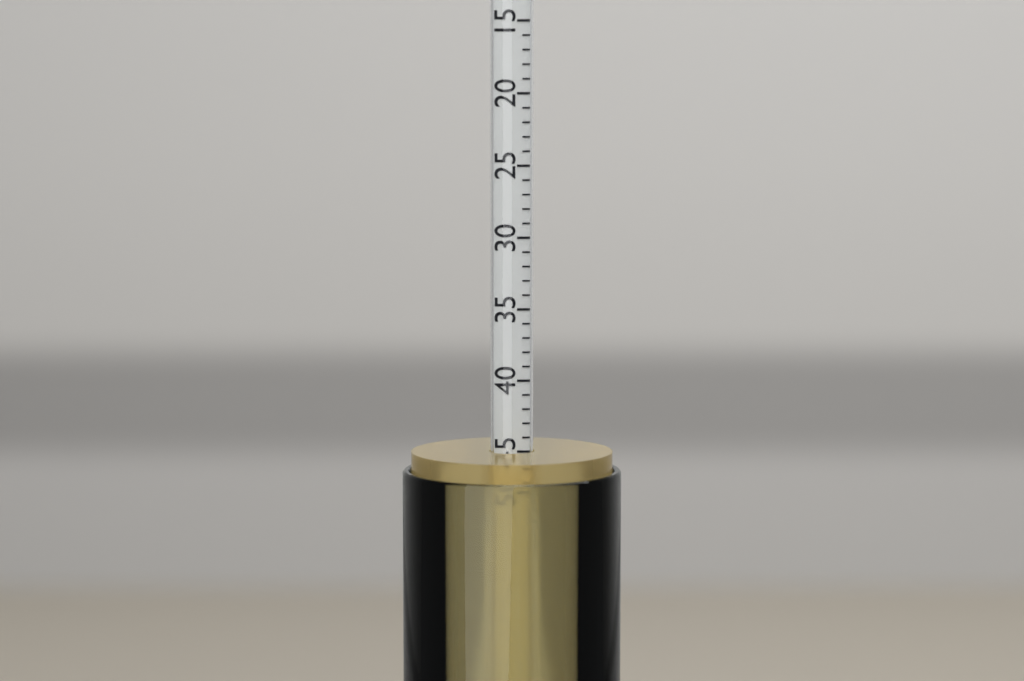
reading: 45 (no unit)
